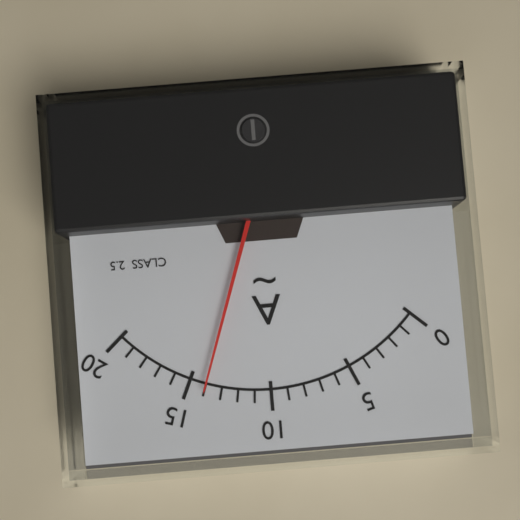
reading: 14 A
